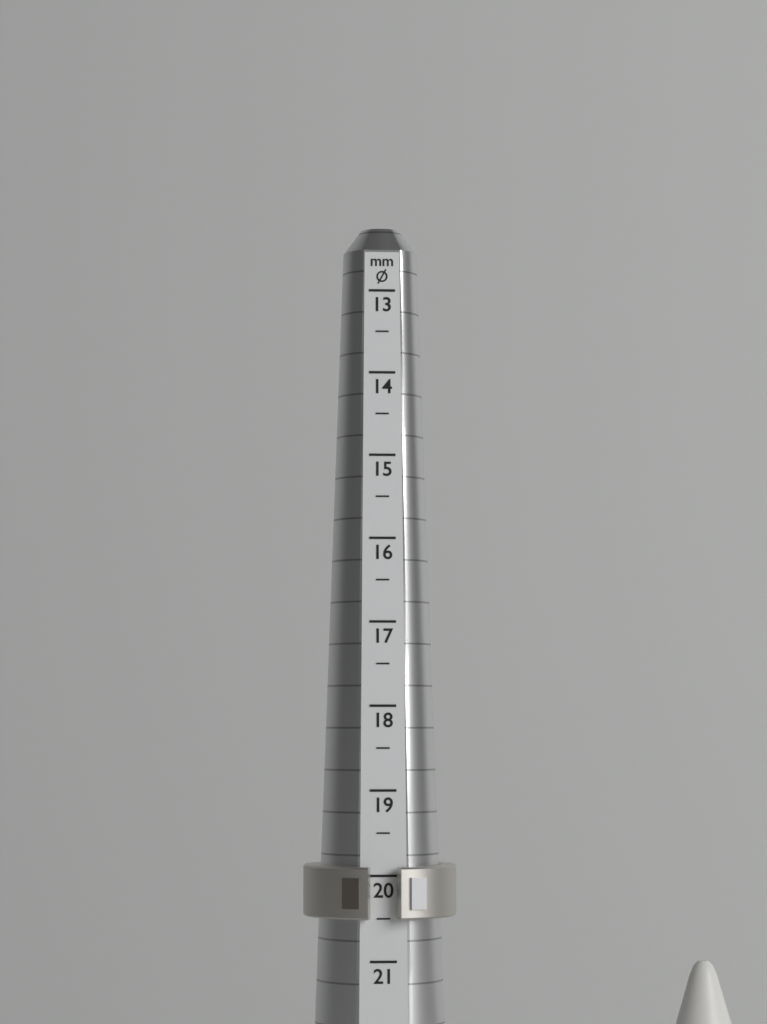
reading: 20.5 mm
